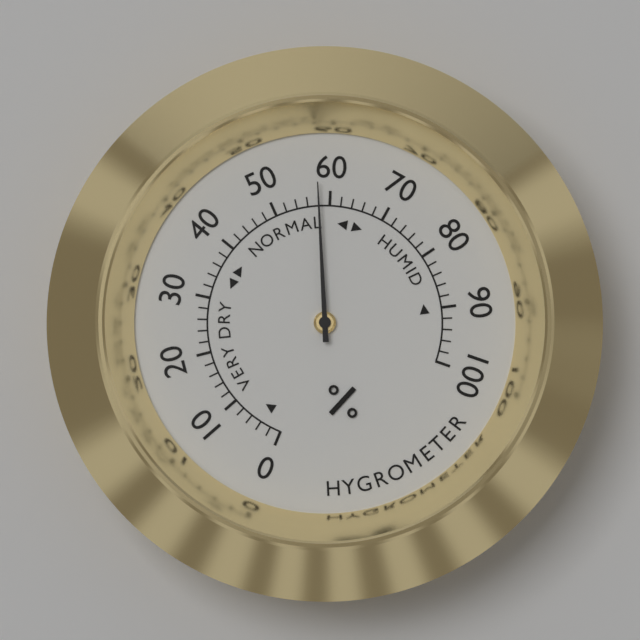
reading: 58 %
